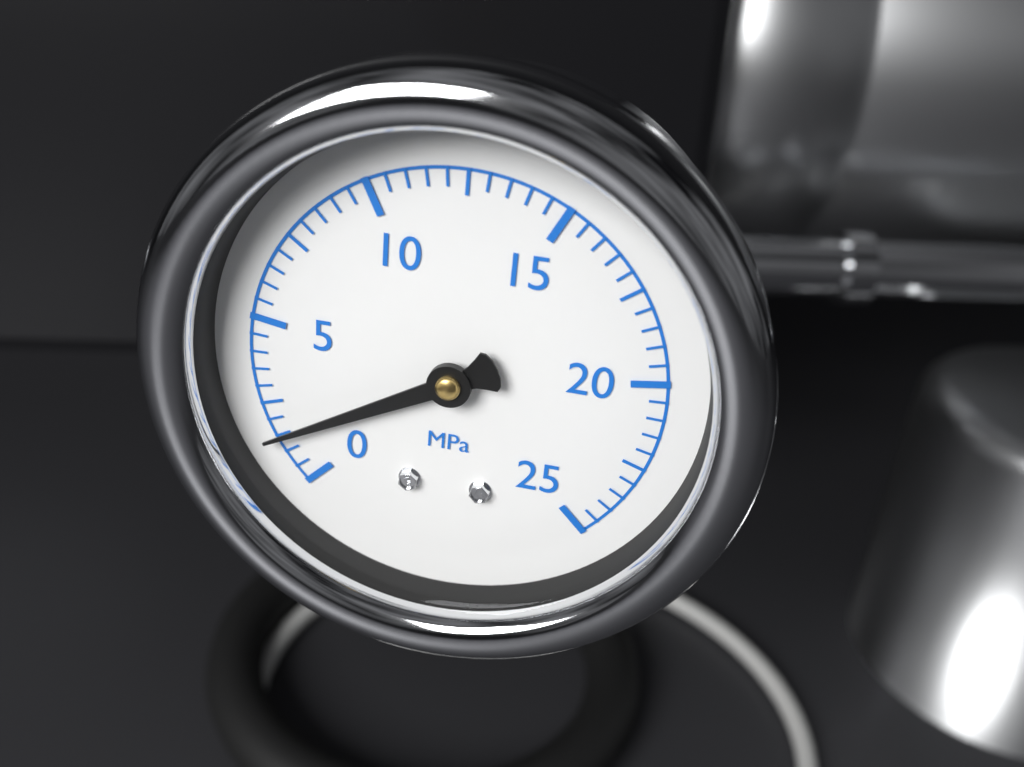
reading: 1.5 MPa
